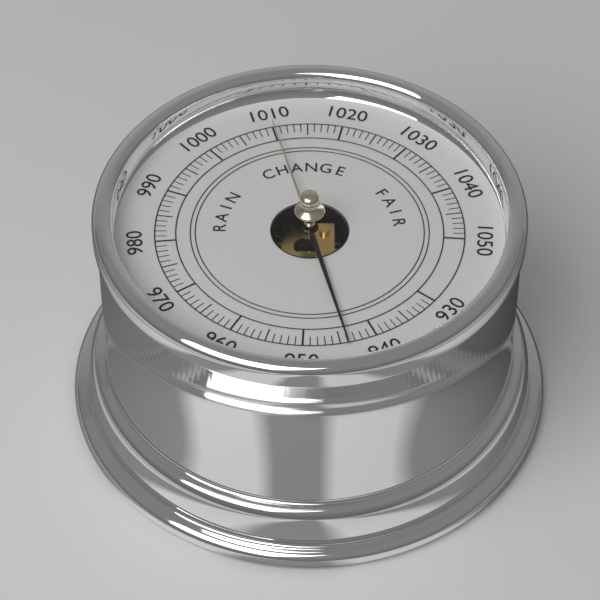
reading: 944 (no unit)
